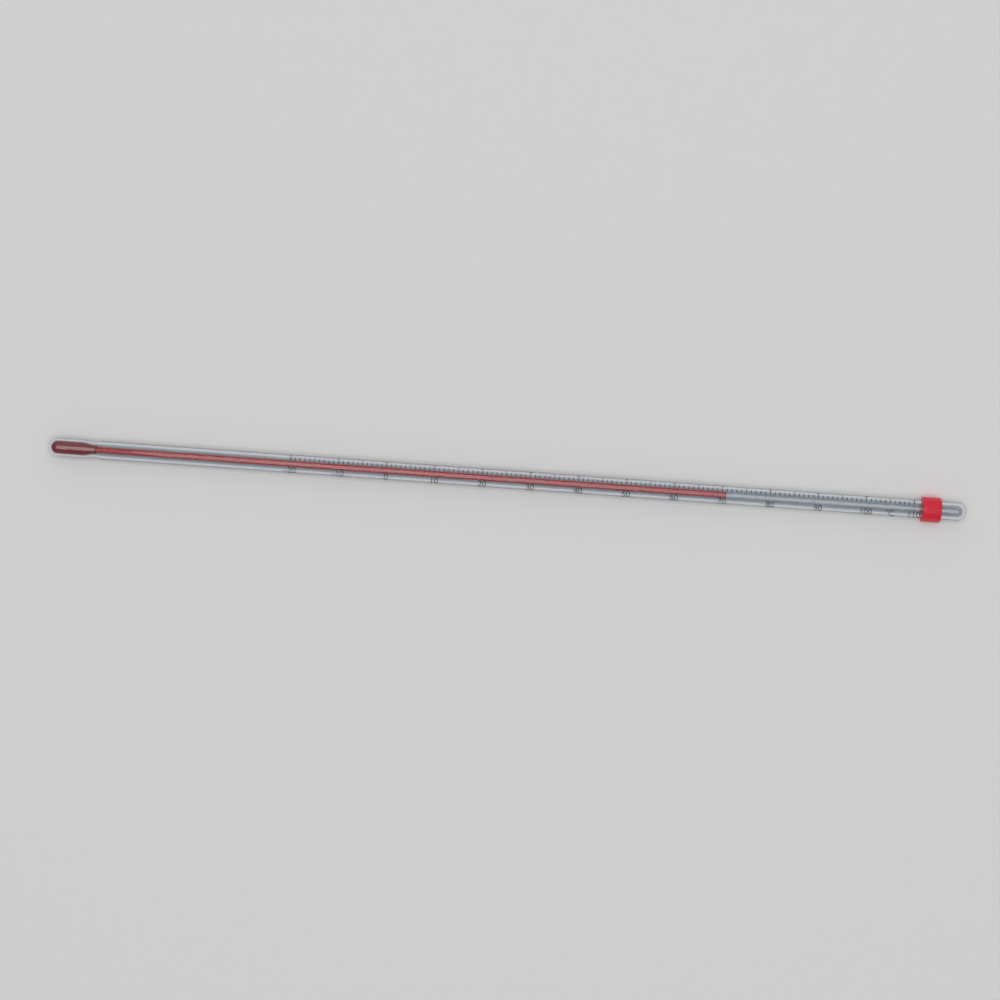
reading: 71 °C
